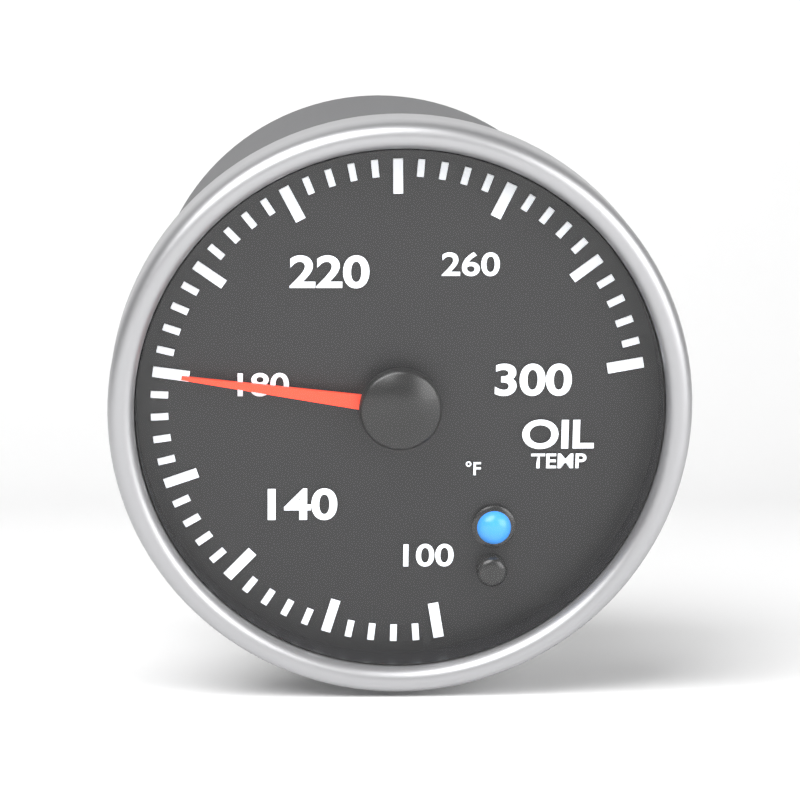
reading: 180 °F
